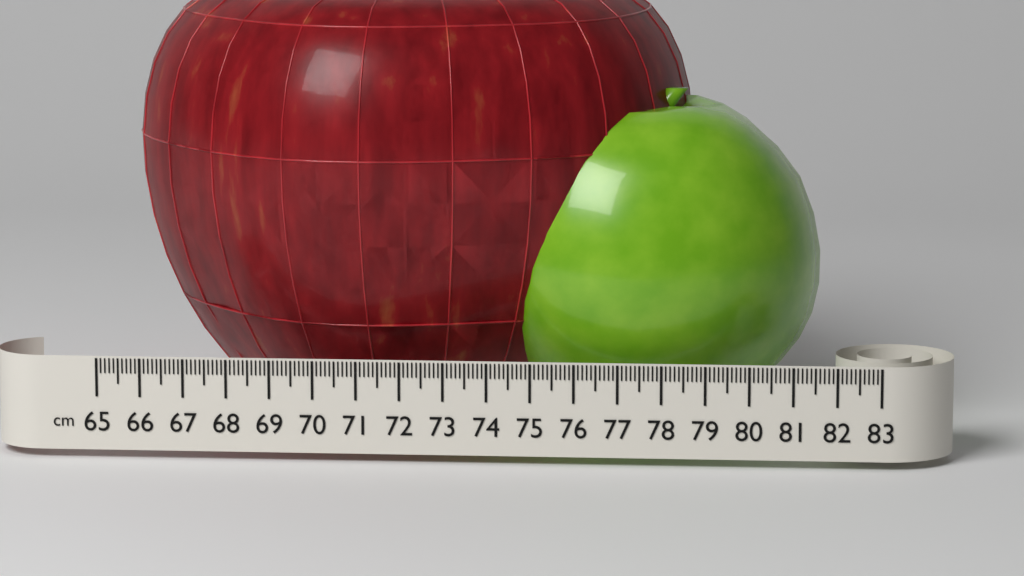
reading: 78.5 cm
